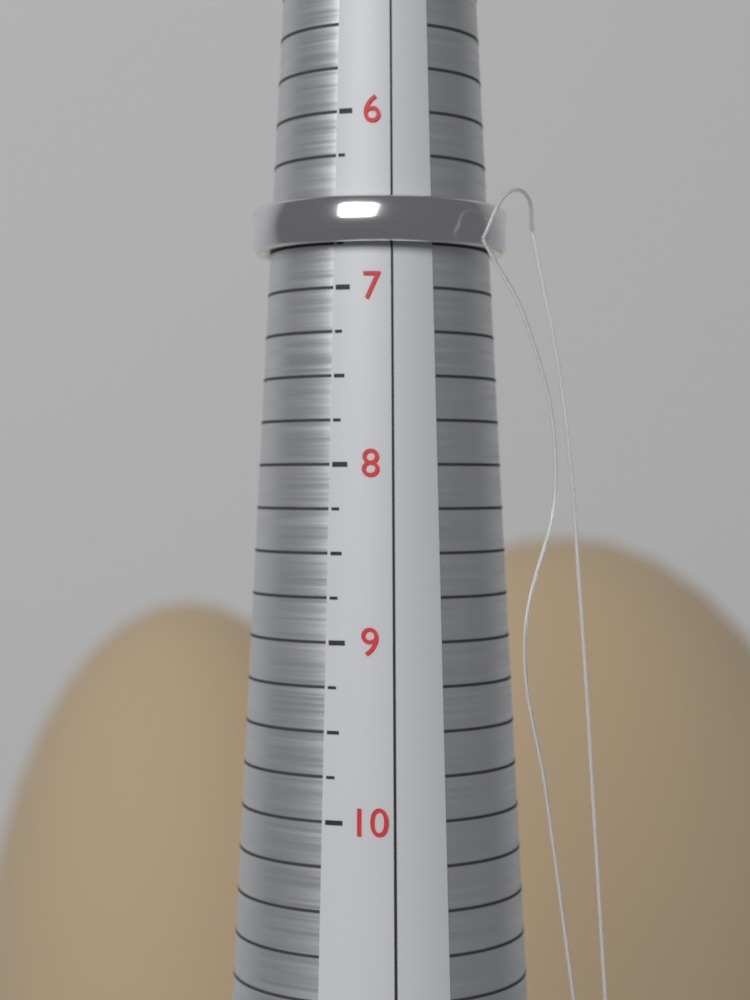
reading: 6.75 (no unit)
